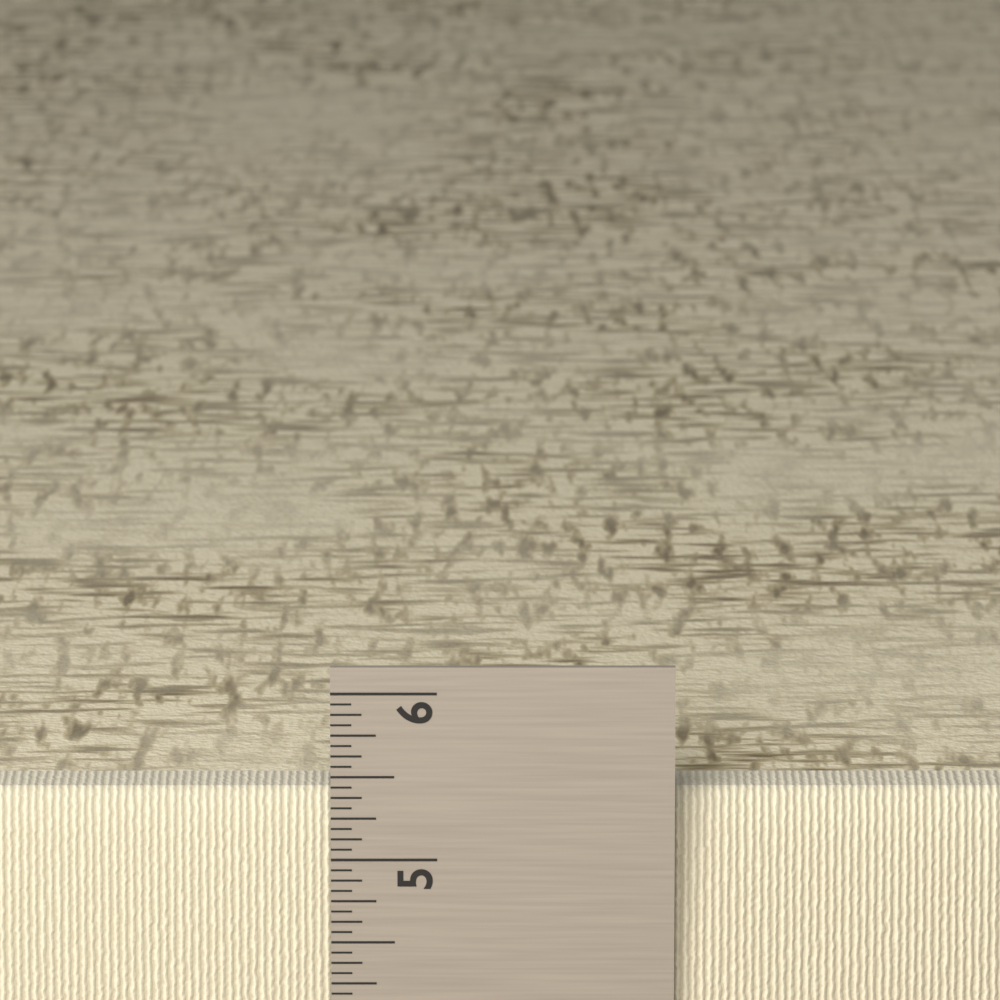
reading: 5.3750 in
